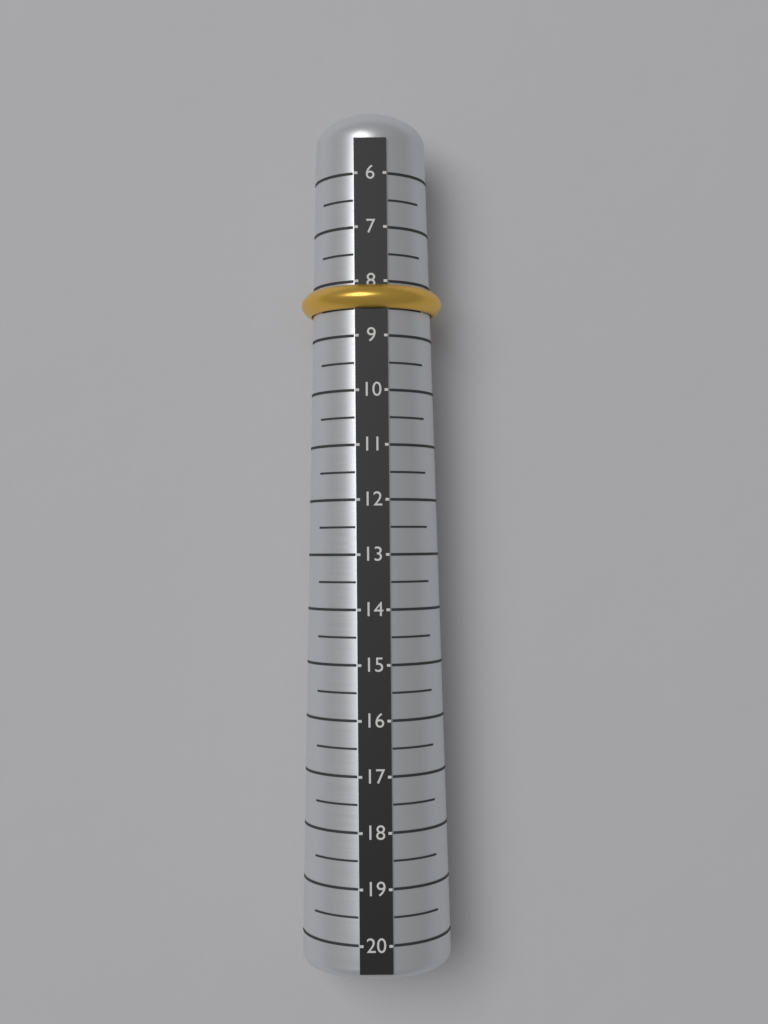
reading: 8.5 (no unit)
